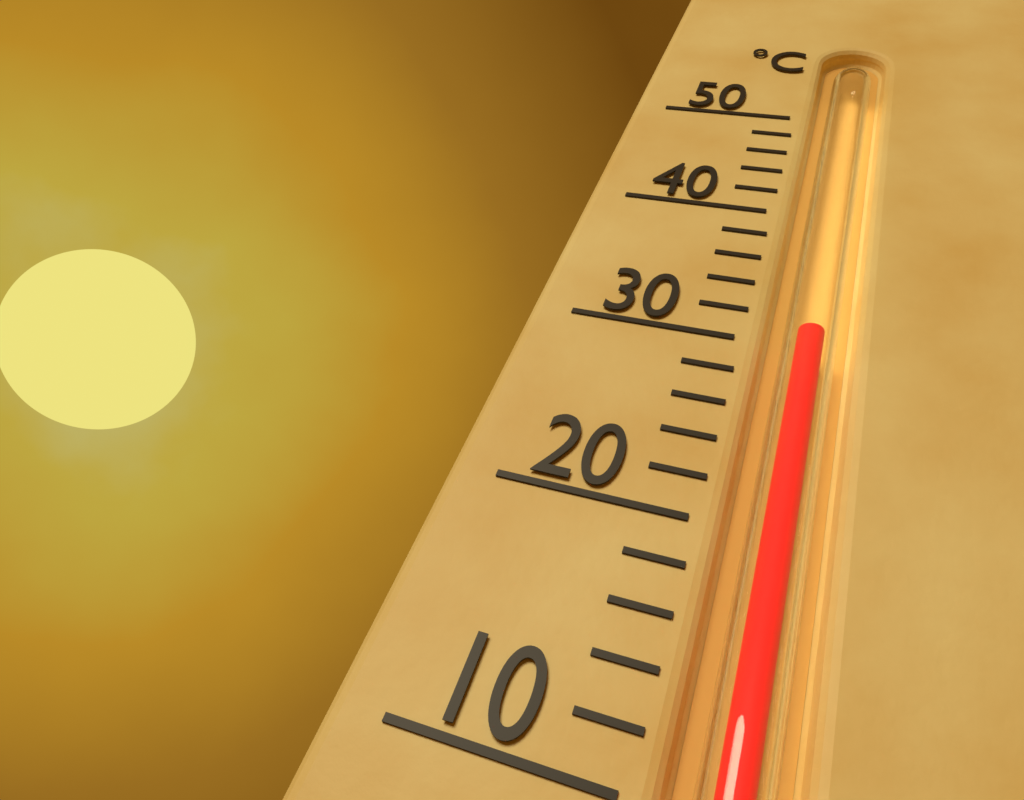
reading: 30.5 °C
